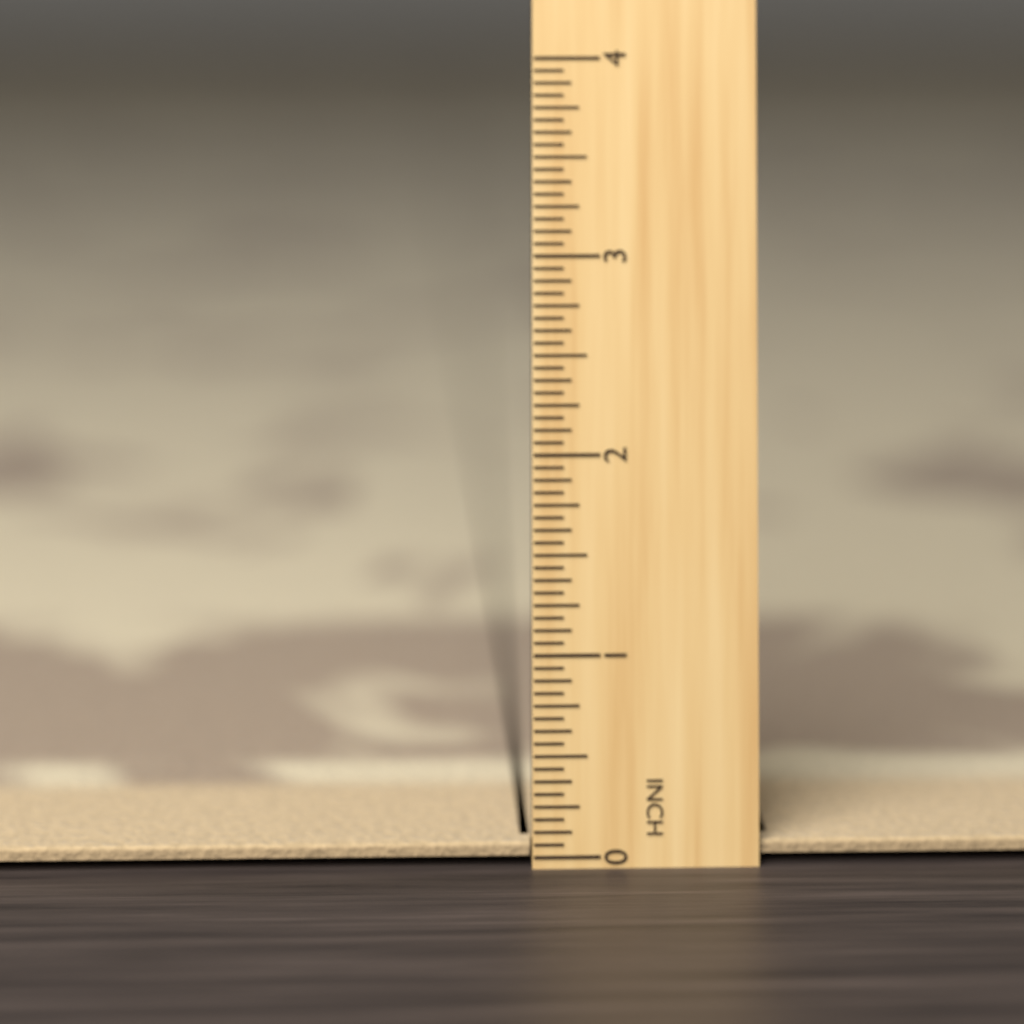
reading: 0.0625 in
